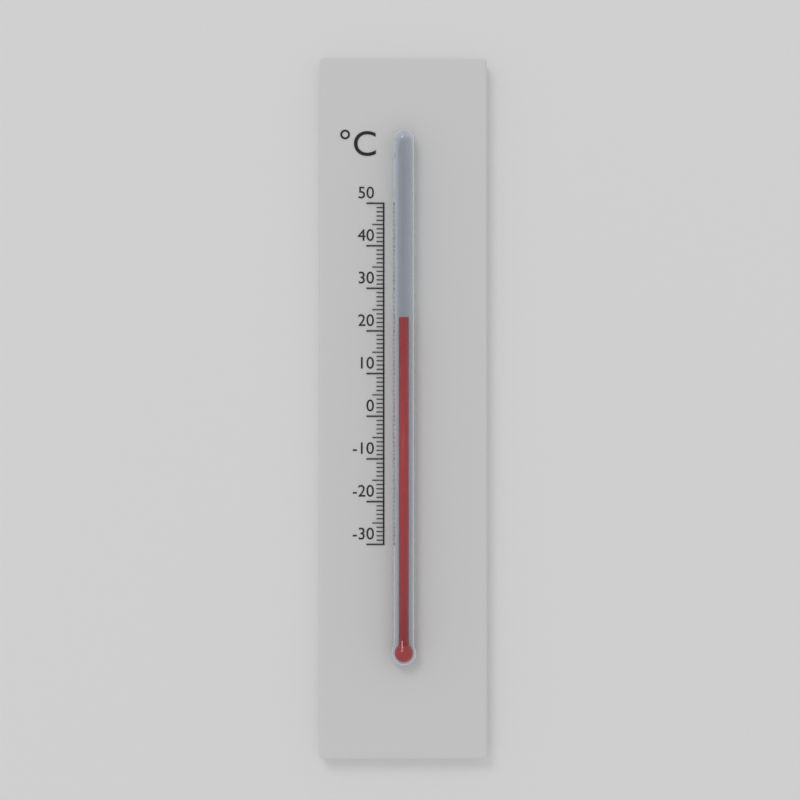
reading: 23 °C
